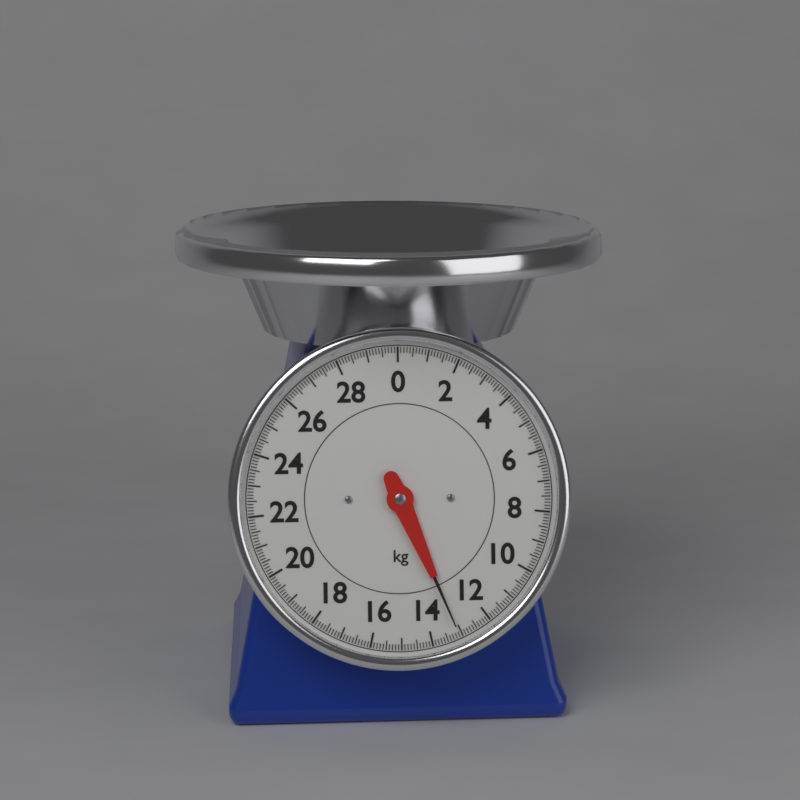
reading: 13.1 kg
